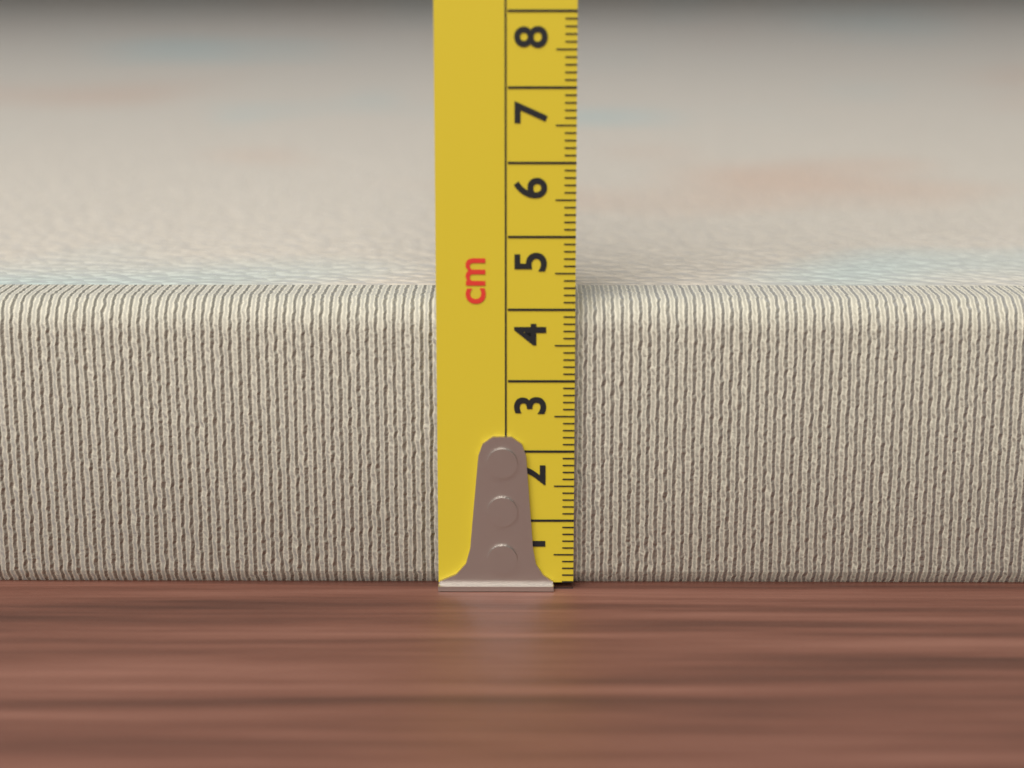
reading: 4.1 cm
